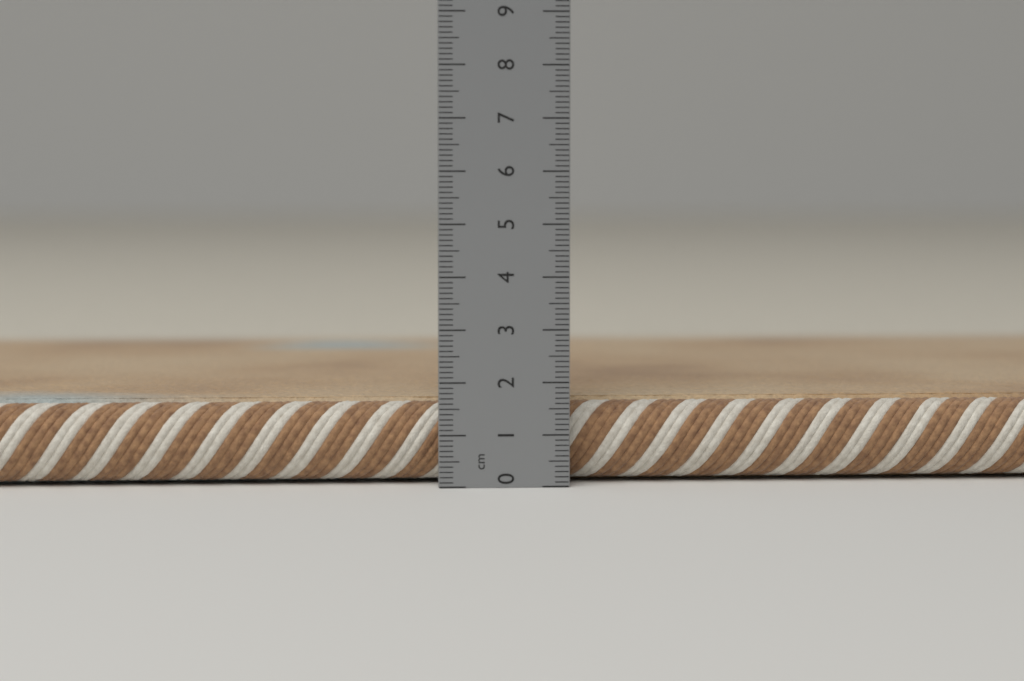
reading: 1.7 cm
